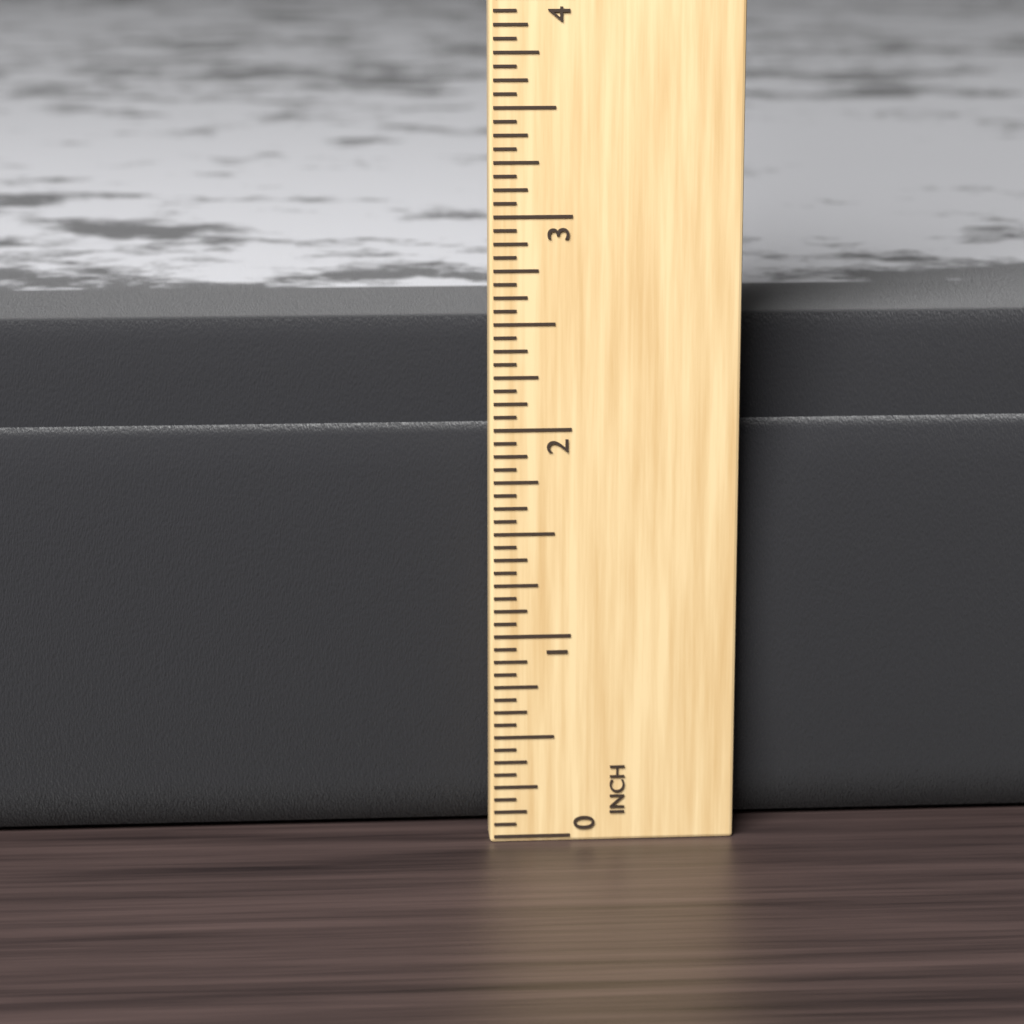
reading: 2.4375 in
